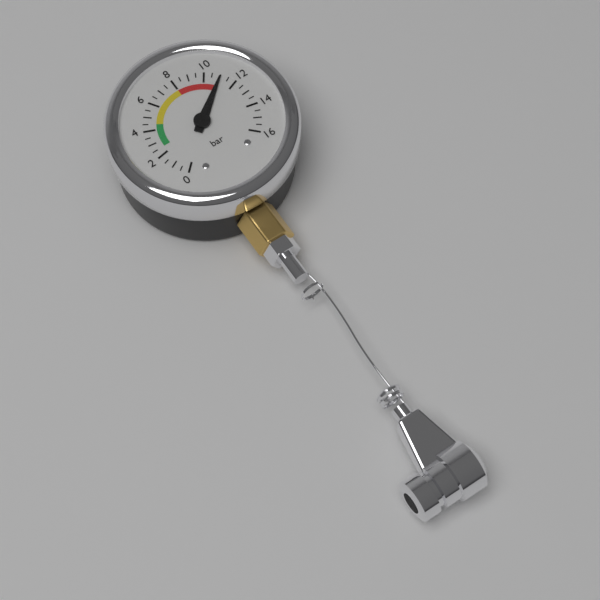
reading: 11.0 bar
